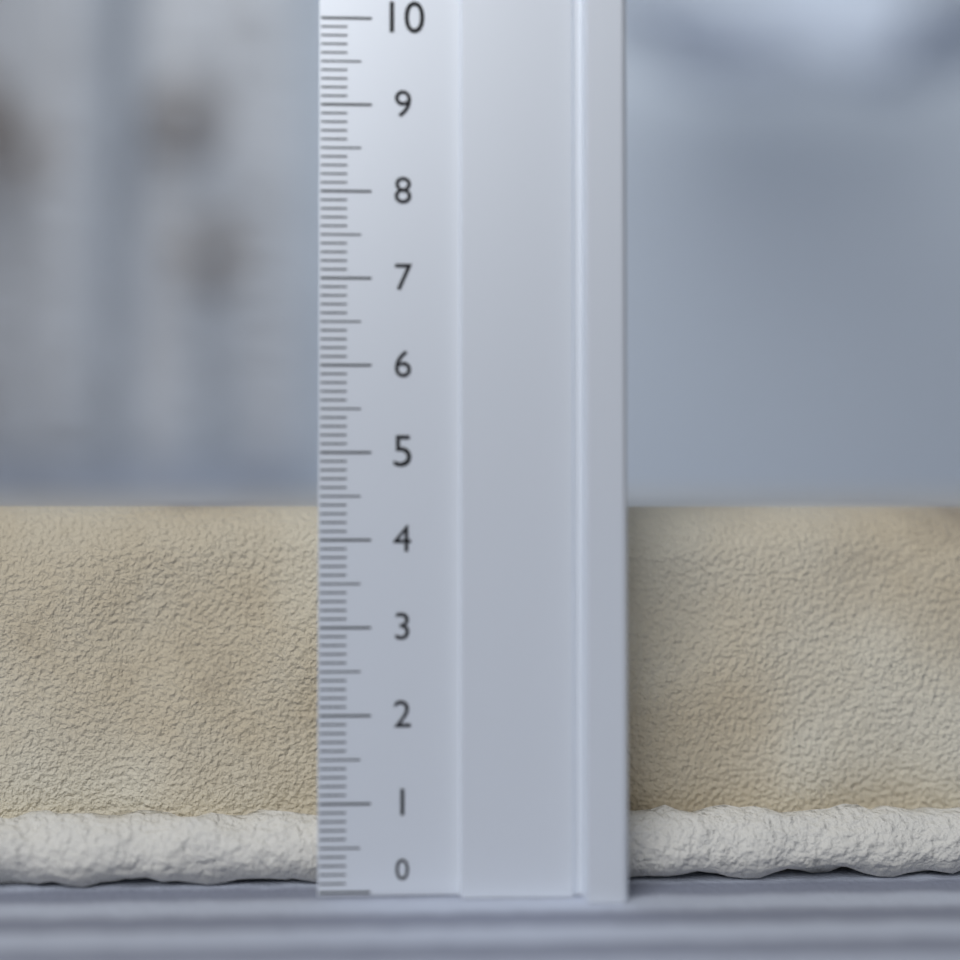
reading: 4.4 (no unit)
